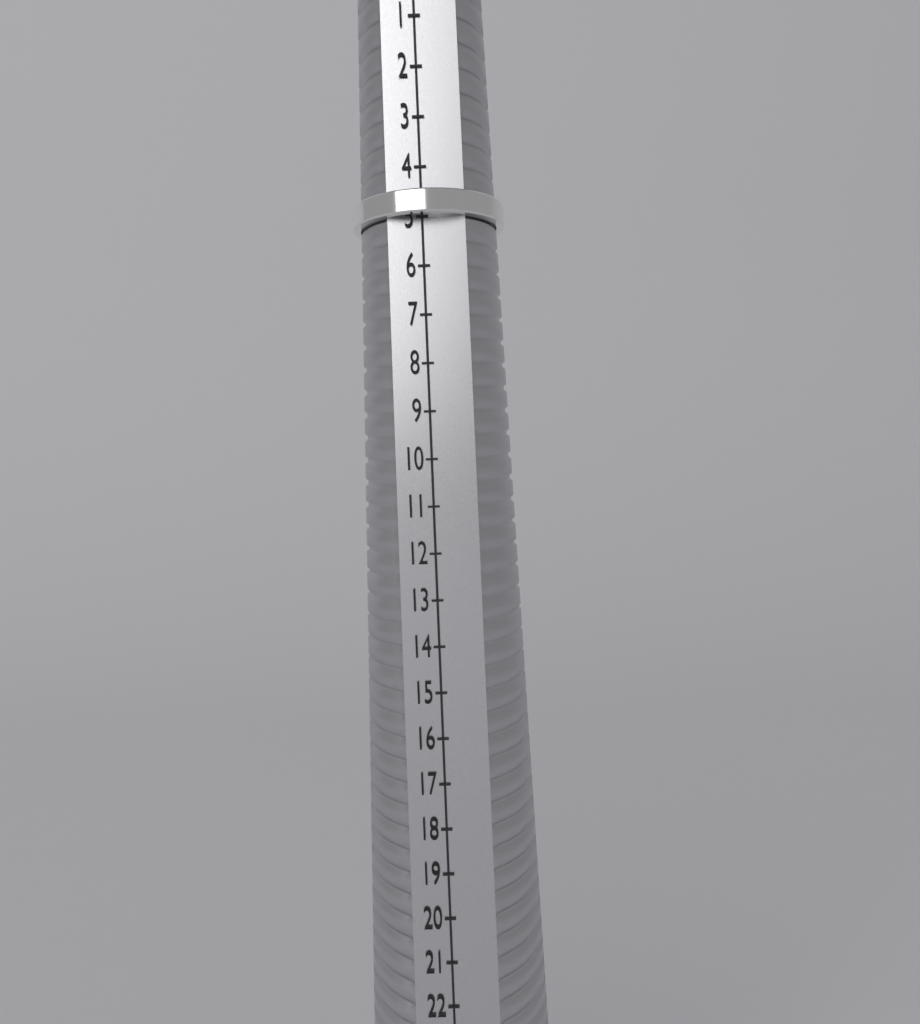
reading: 5 (no unit)
